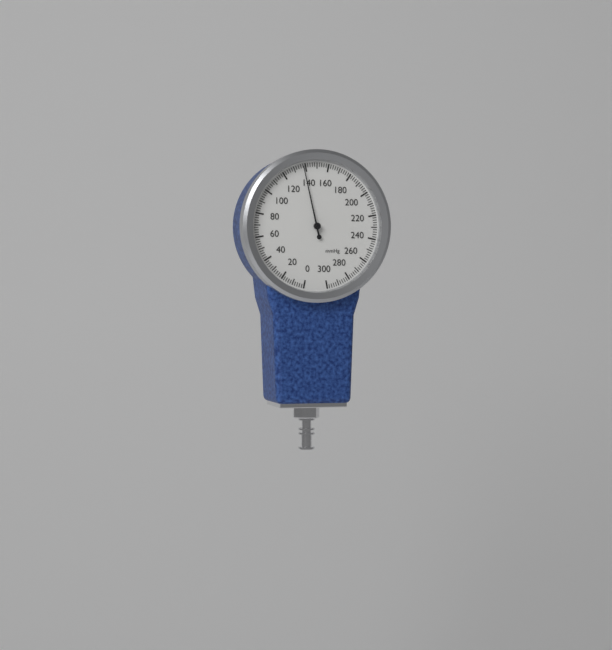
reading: 138 mmHg
